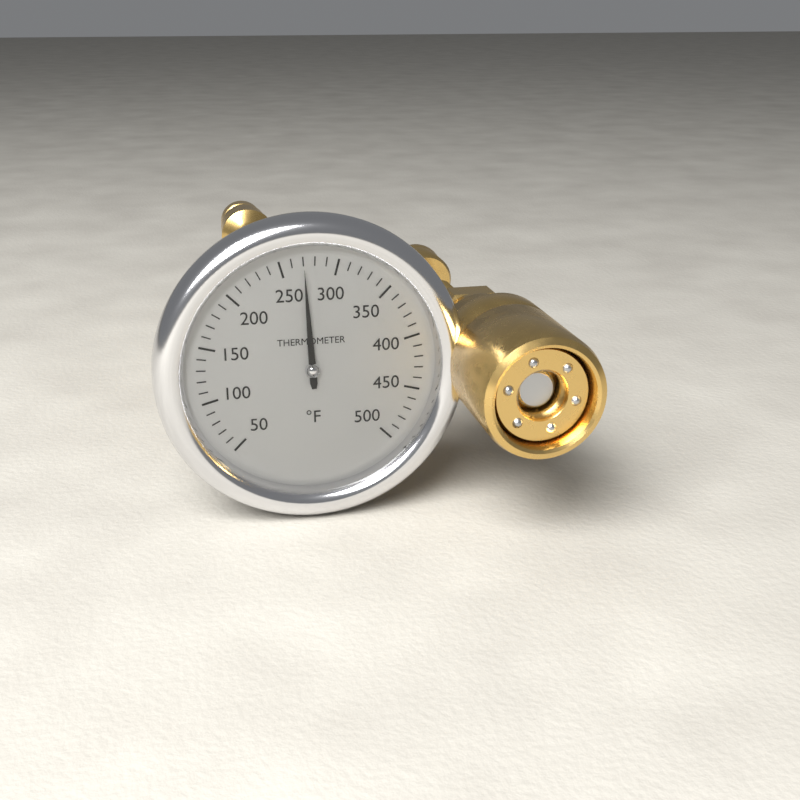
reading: 270 °F
